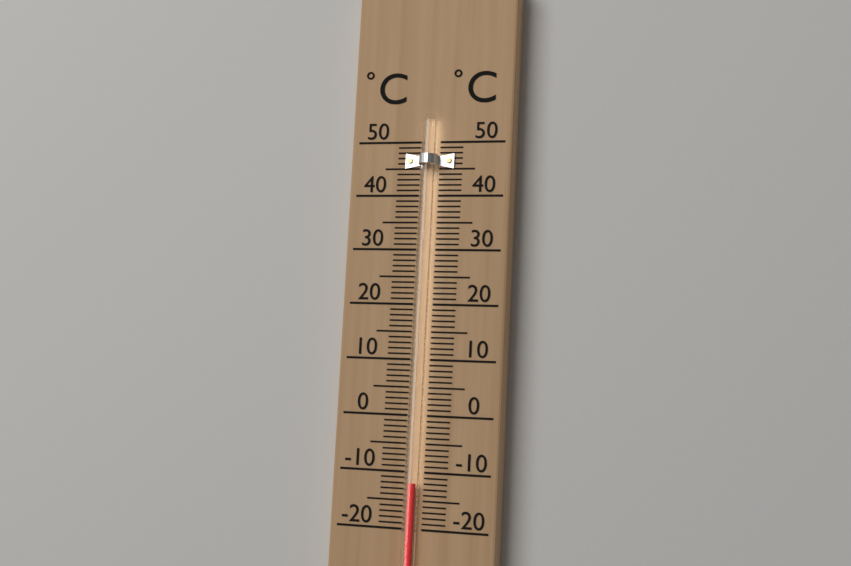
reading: -12 °C
